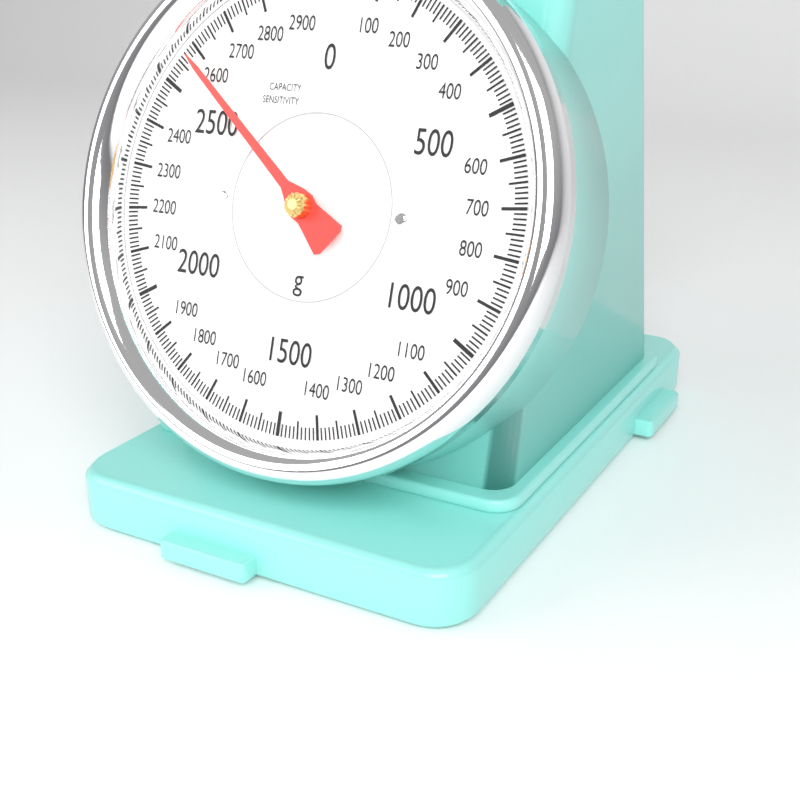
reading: 2580 g
